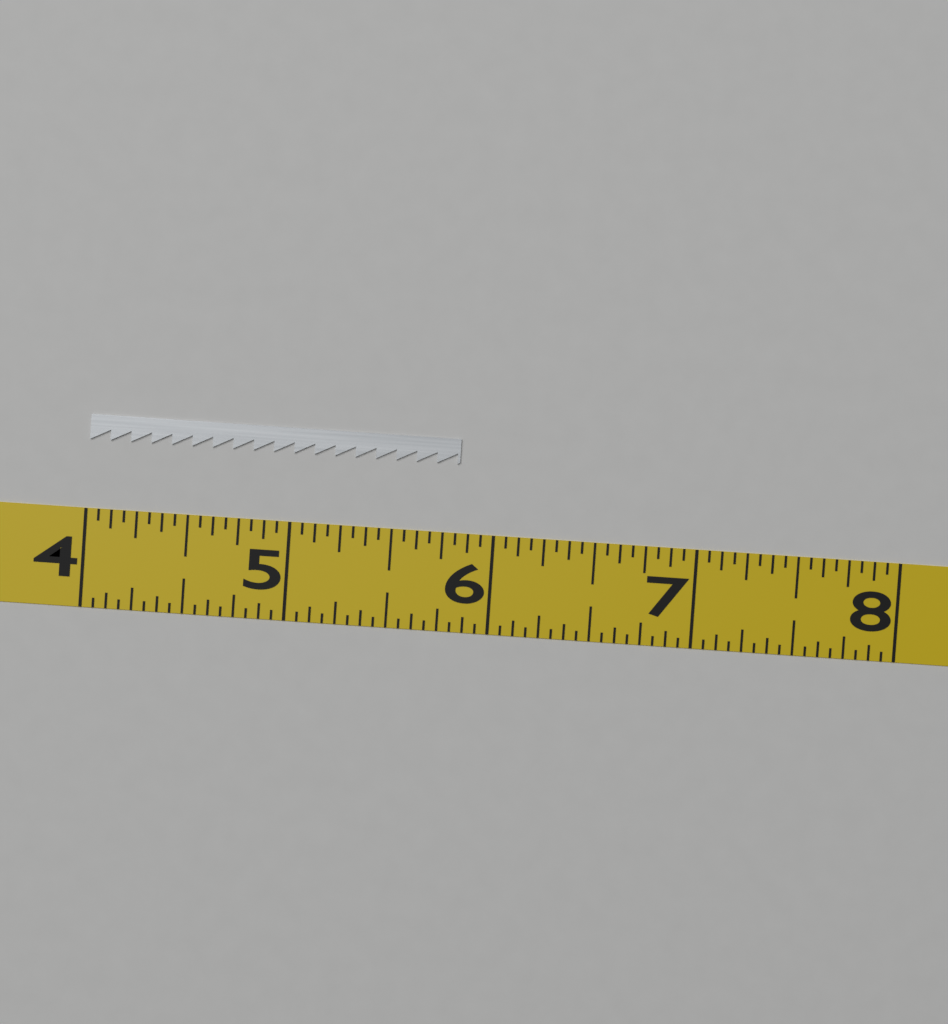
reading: 5.8125 (no unit)
